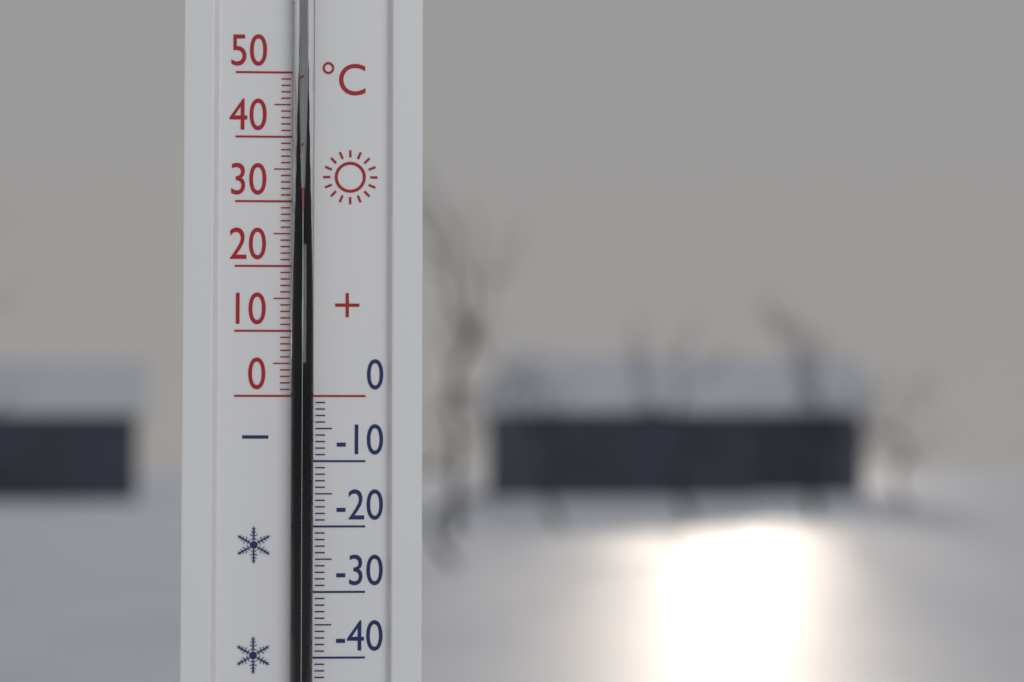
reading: 32 °C
